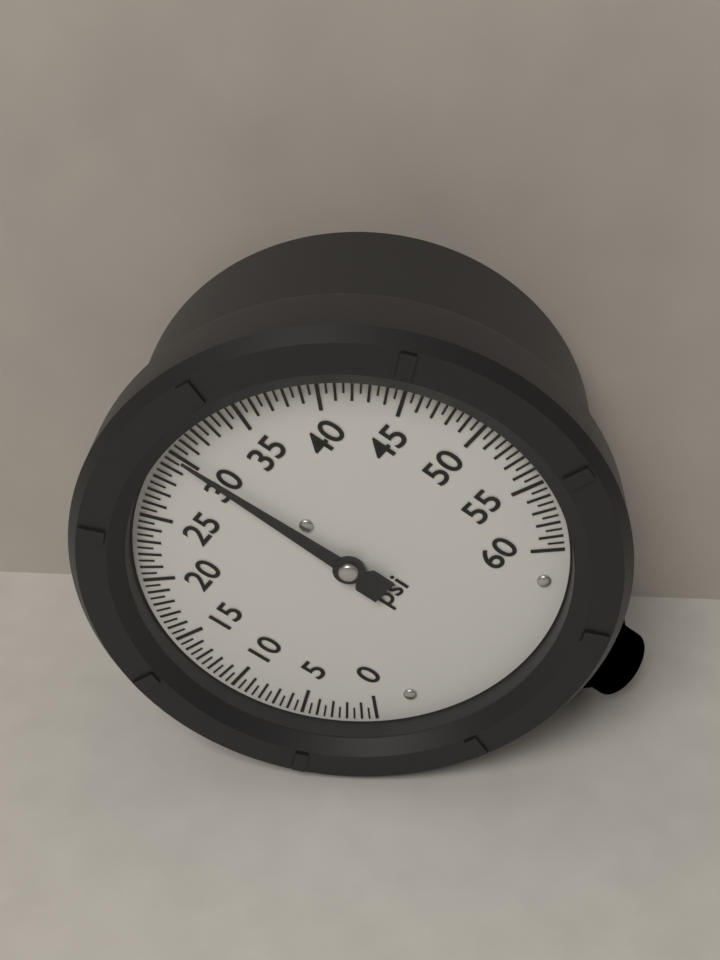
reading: 30.0 psi
